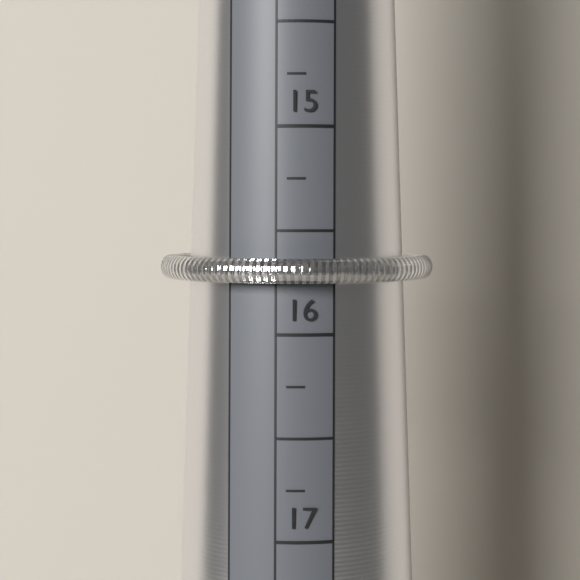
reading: 15.75 mm
